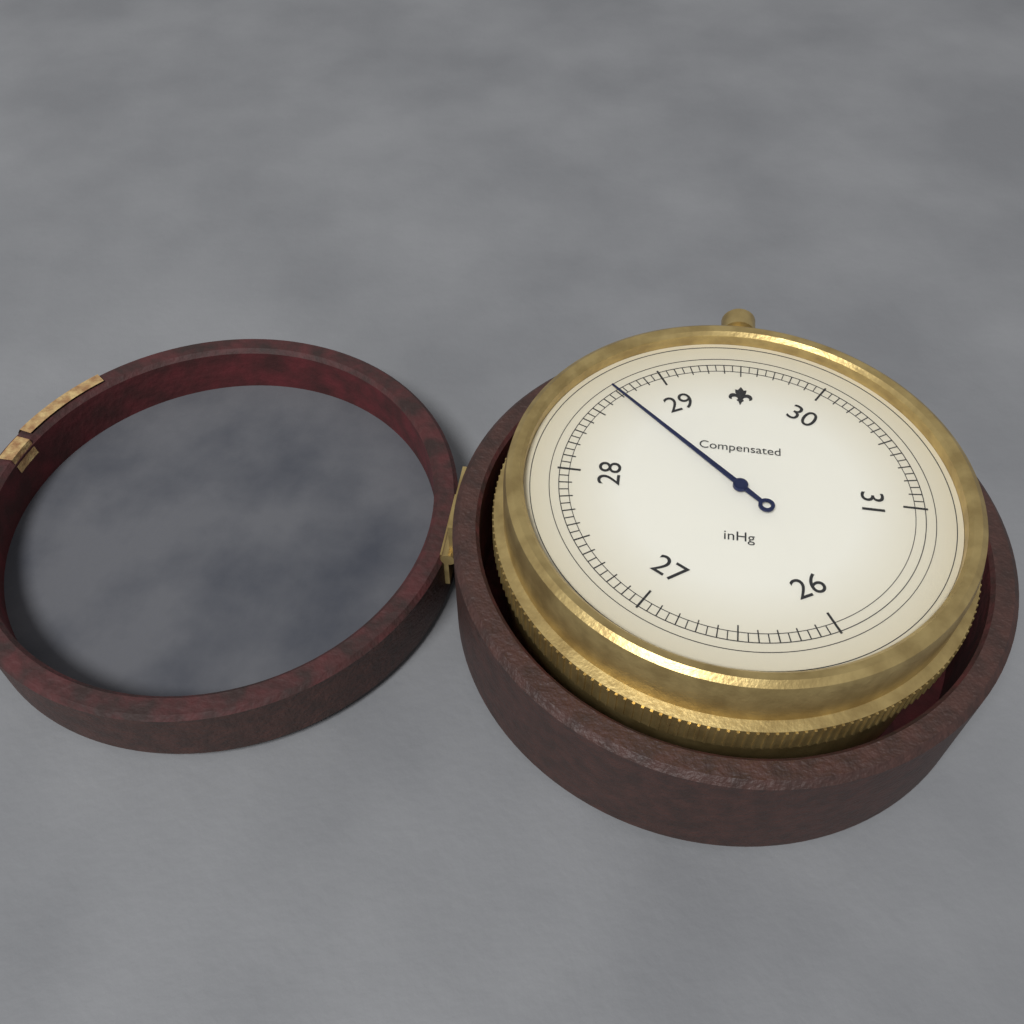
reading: 28.70 inHg
